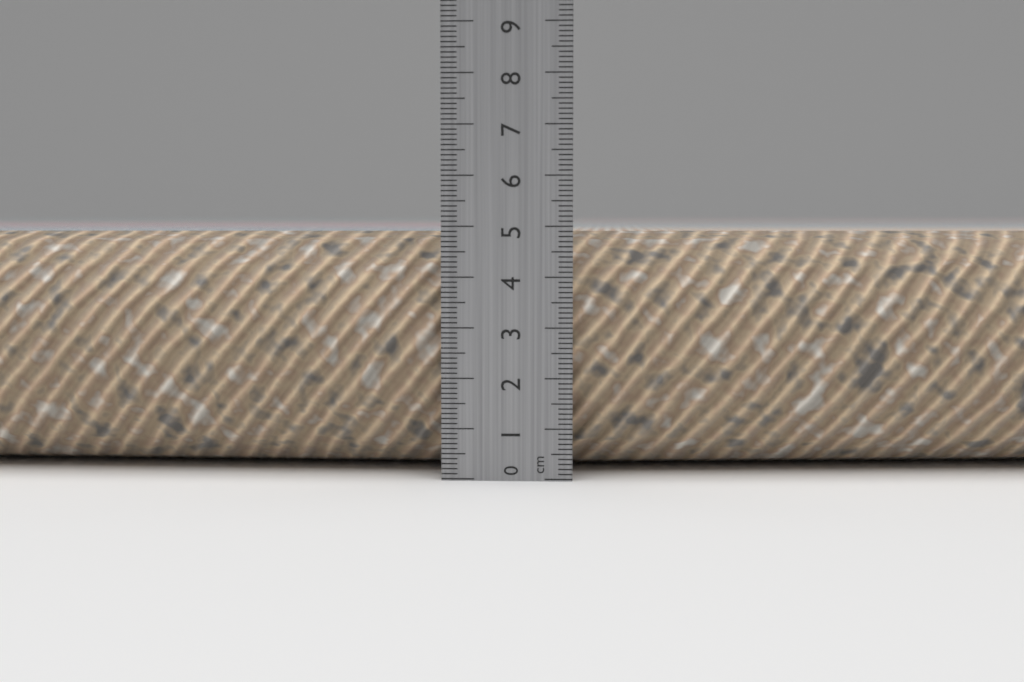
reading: 4.9 cm
